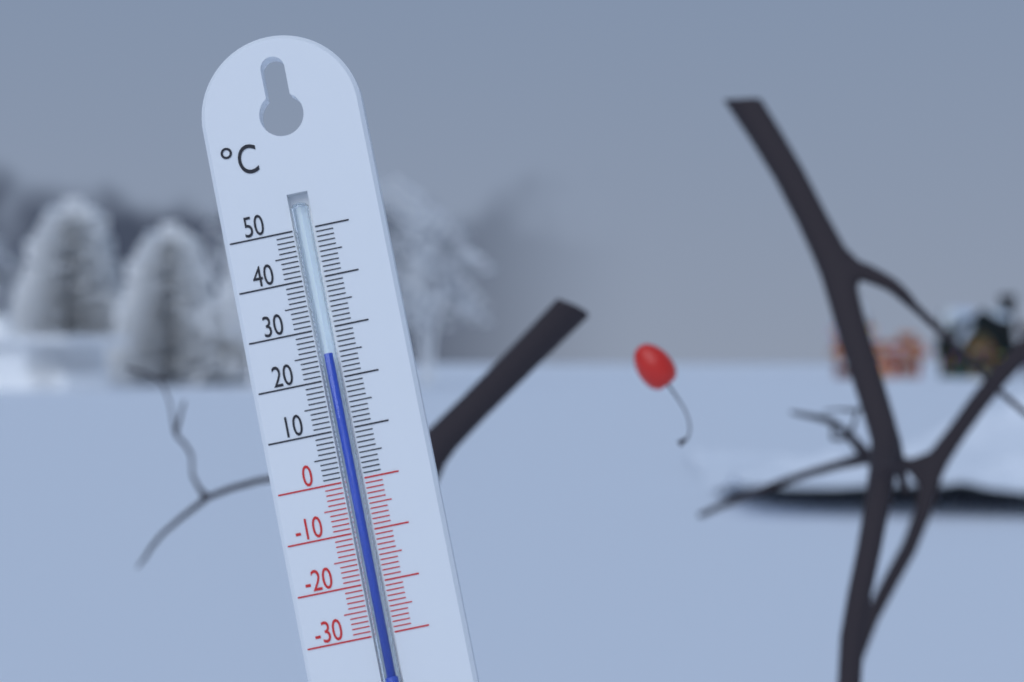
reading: 25 °C
